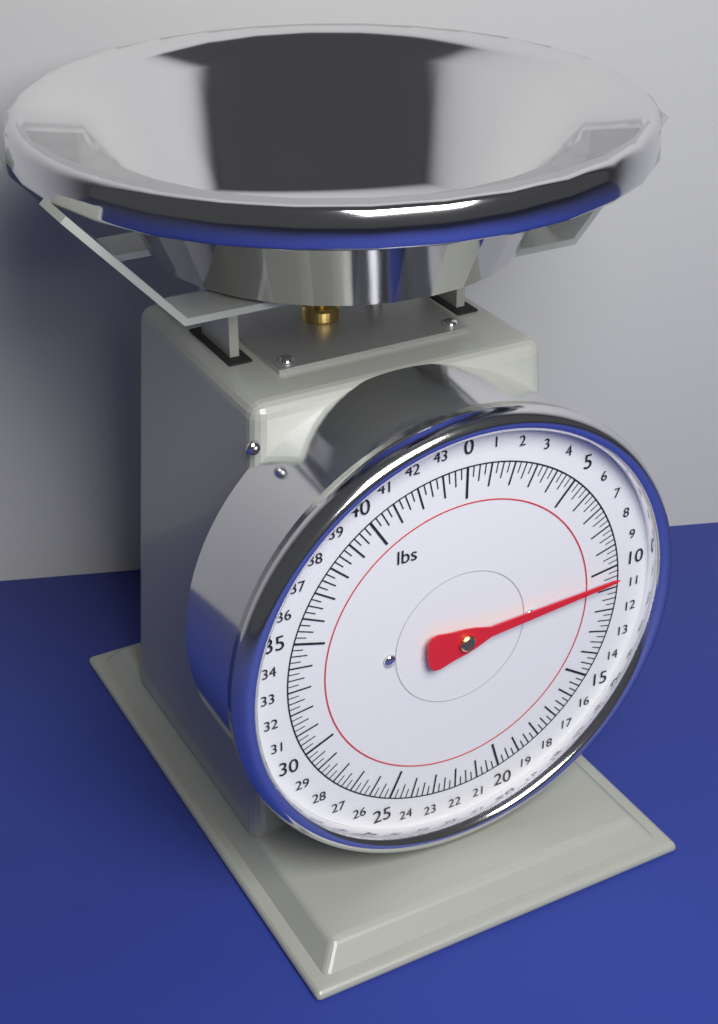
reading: 10.50 lbs
